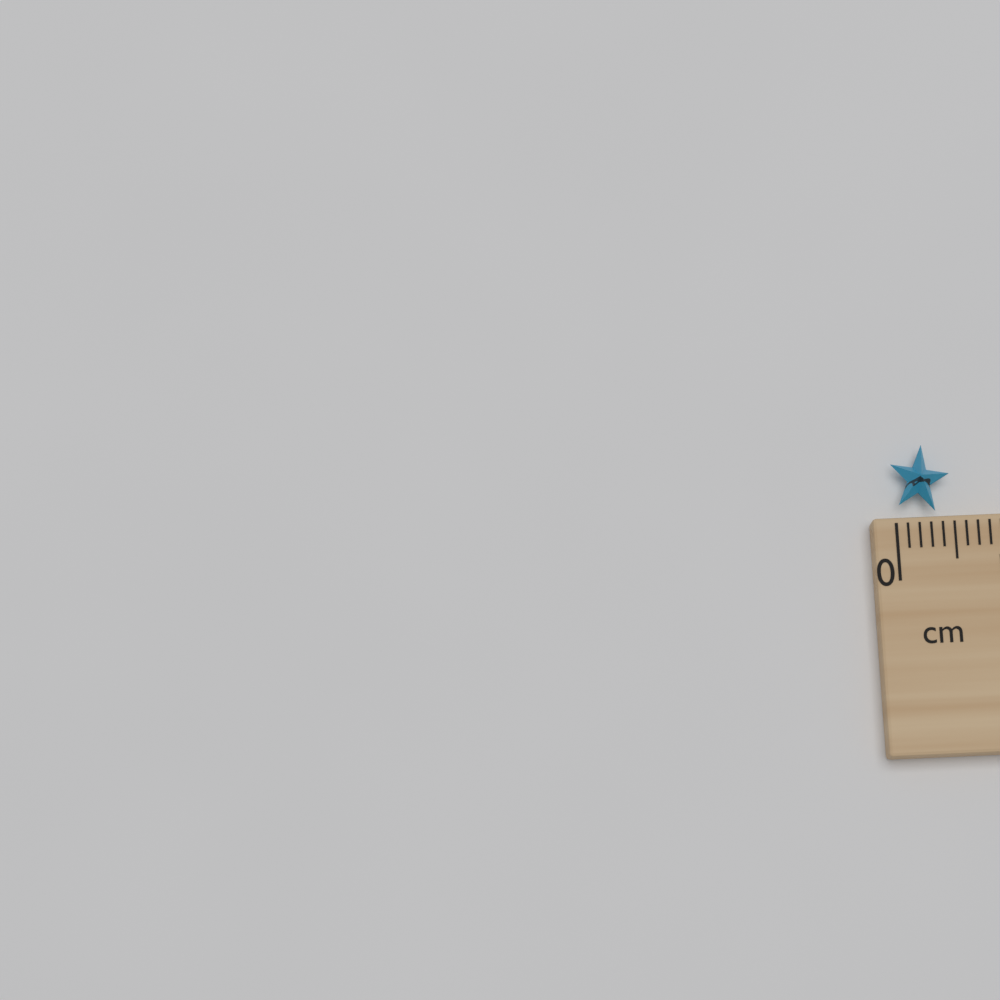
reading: 0.5 cm
